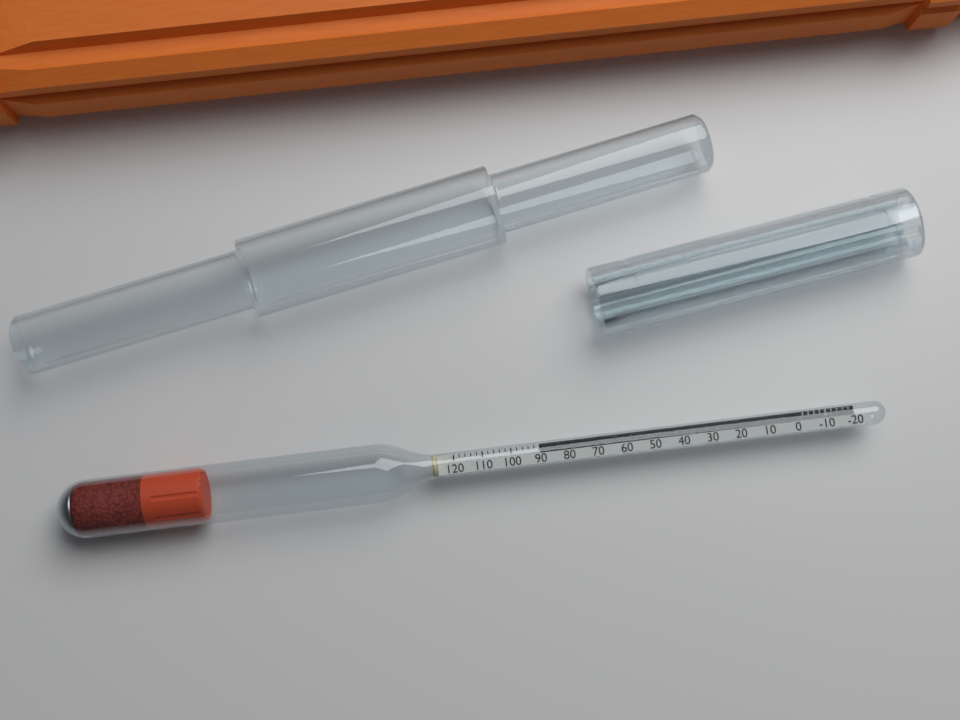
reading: 90 (no unit)
